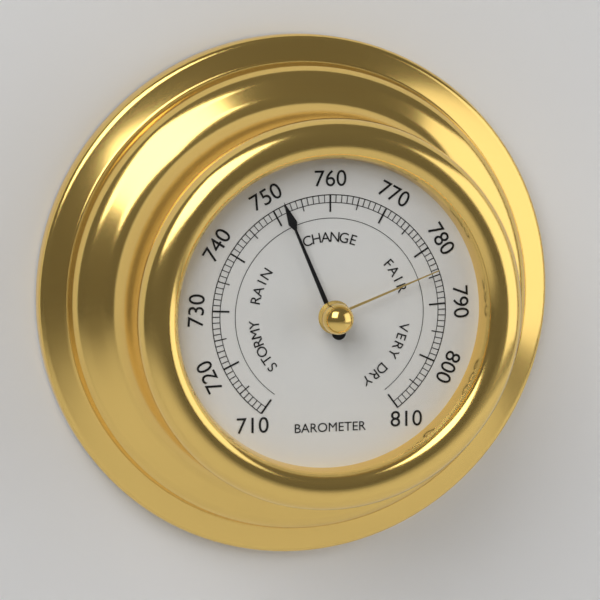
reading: 752 (no unit)
